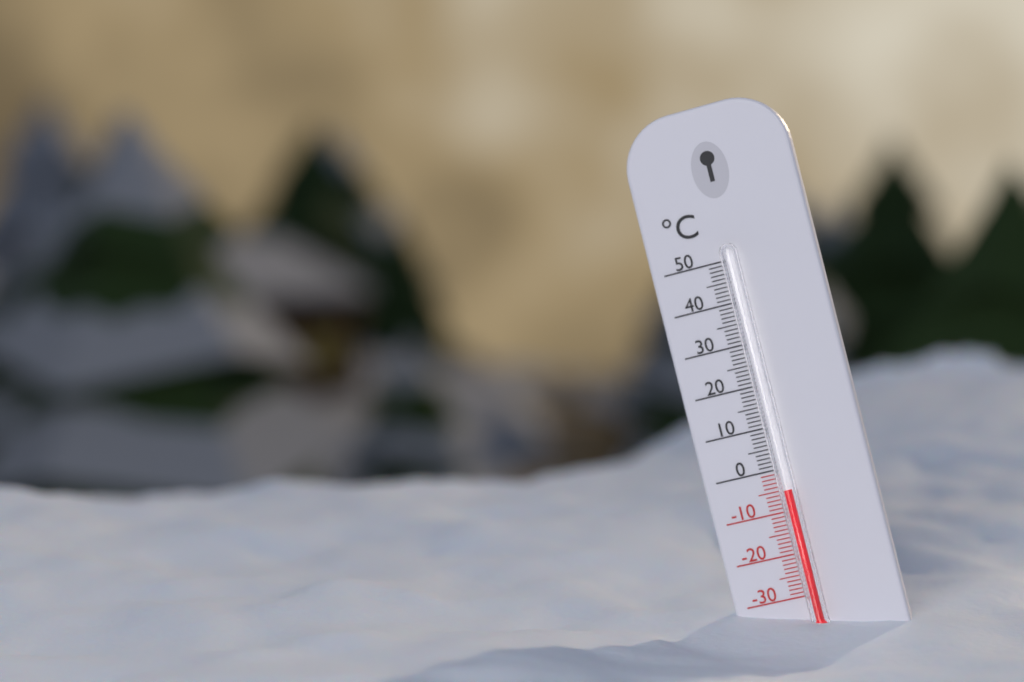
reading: -5 °C
